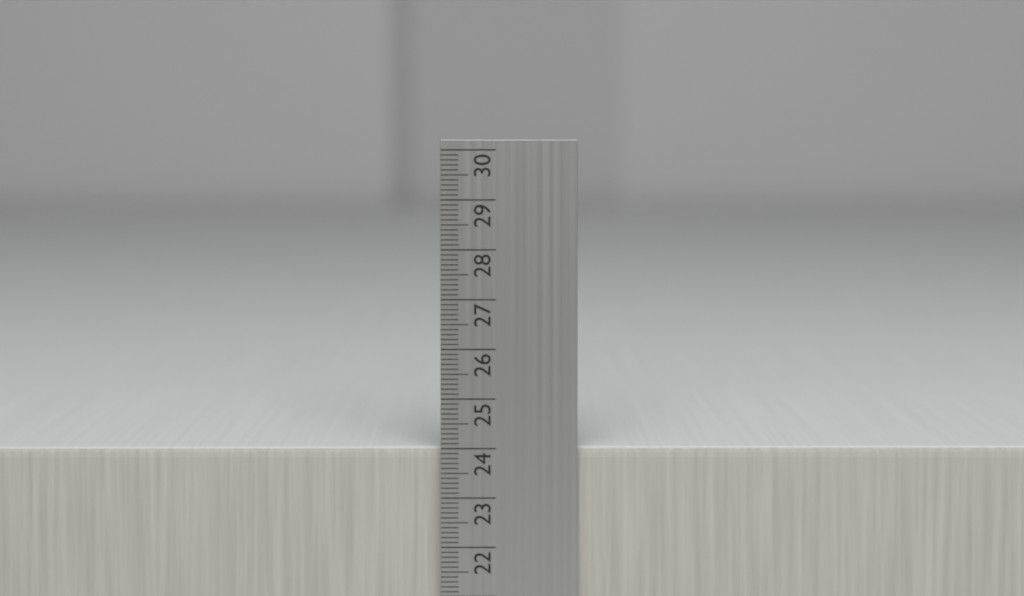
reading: 24.0 cm
